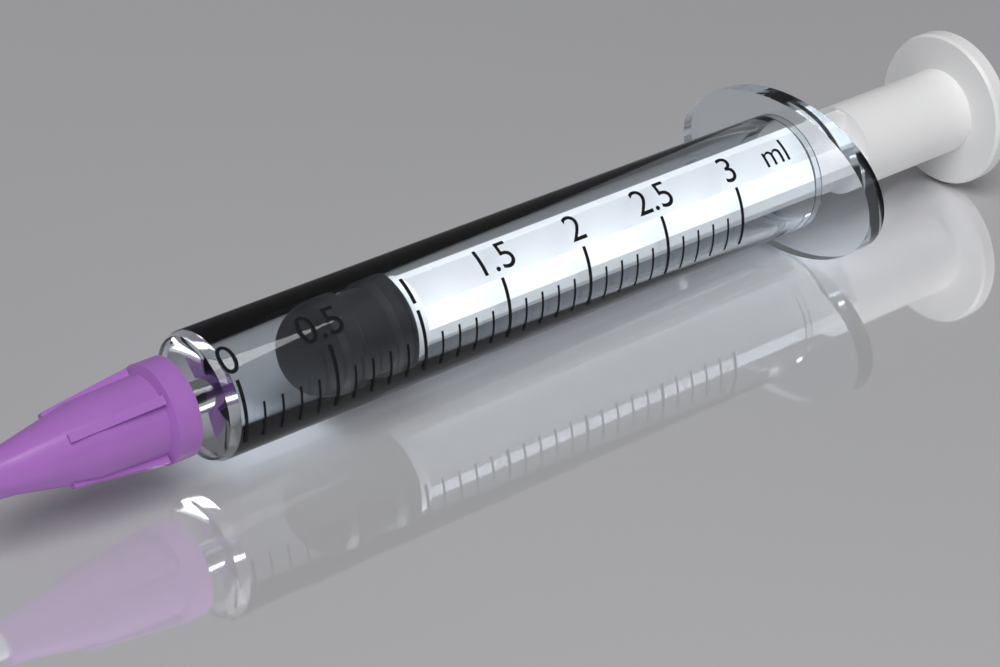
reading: 0.6 ml
